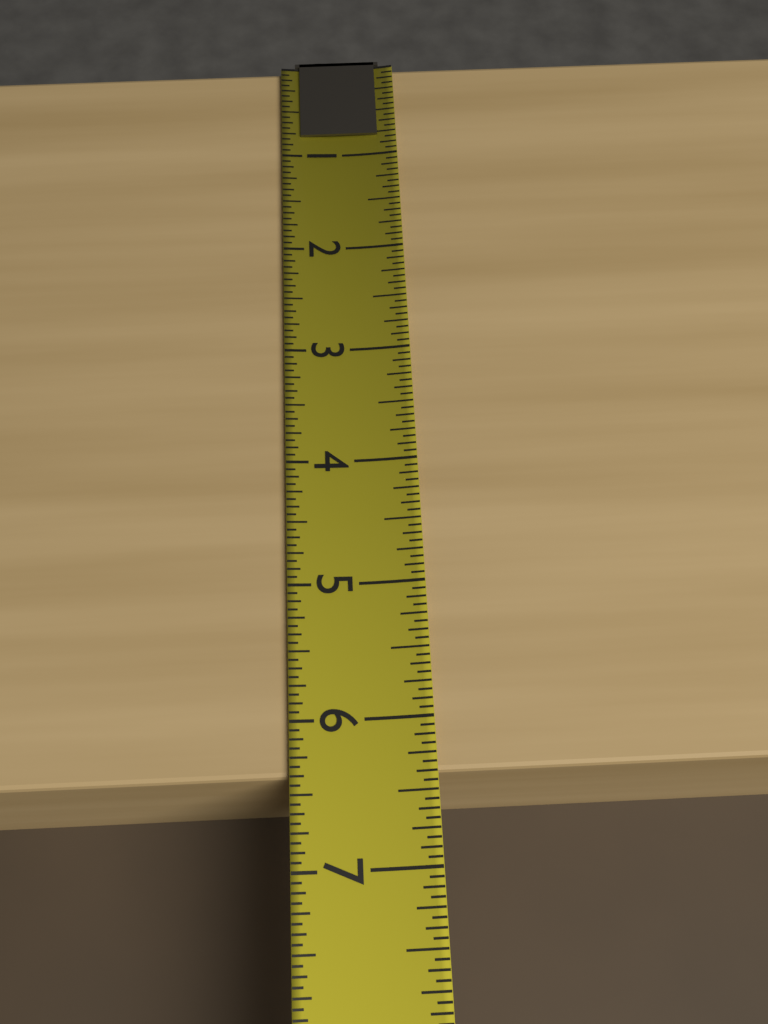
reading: 6.3750 (no unit)
